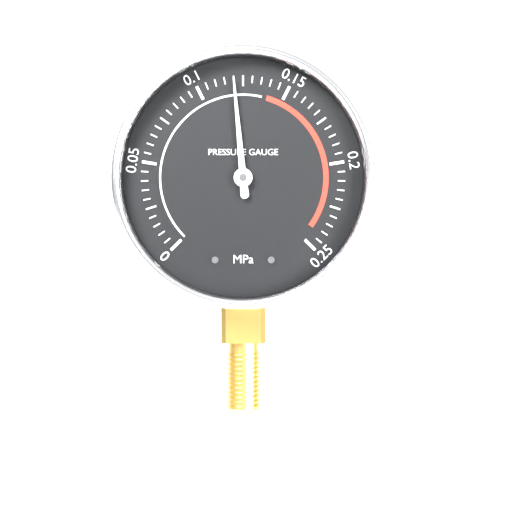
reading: 0.120 MPa
